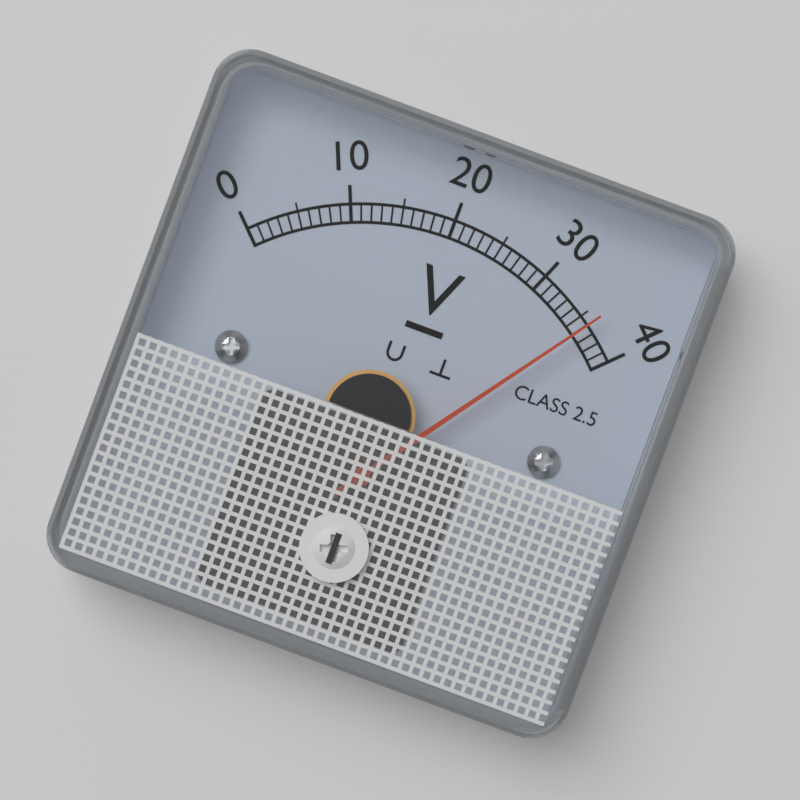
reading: 36 V
